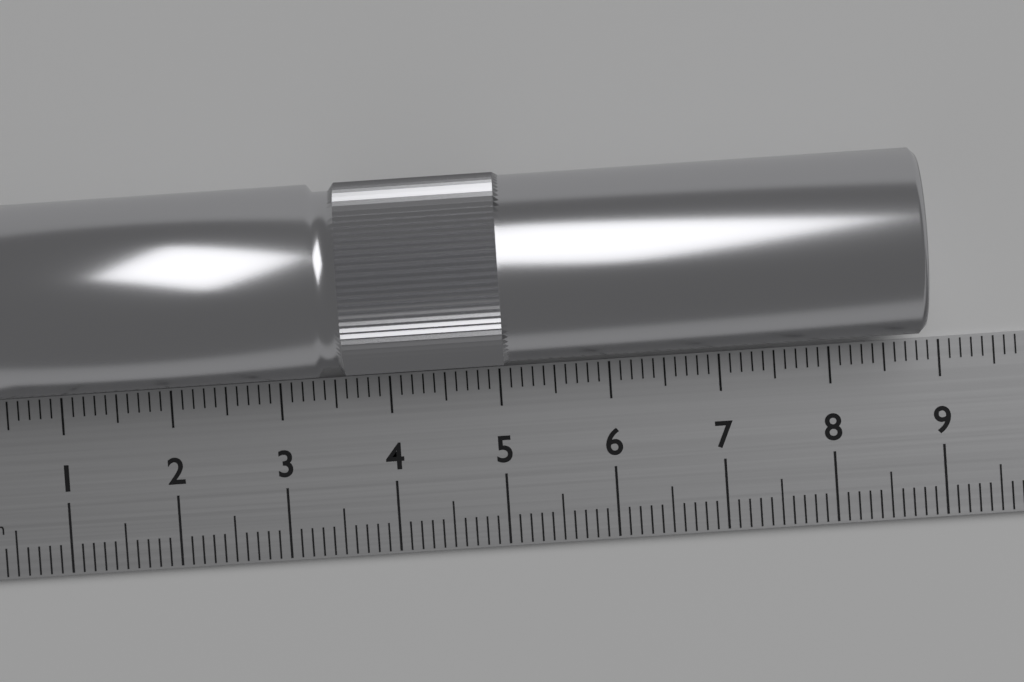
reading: 8.8 cm
